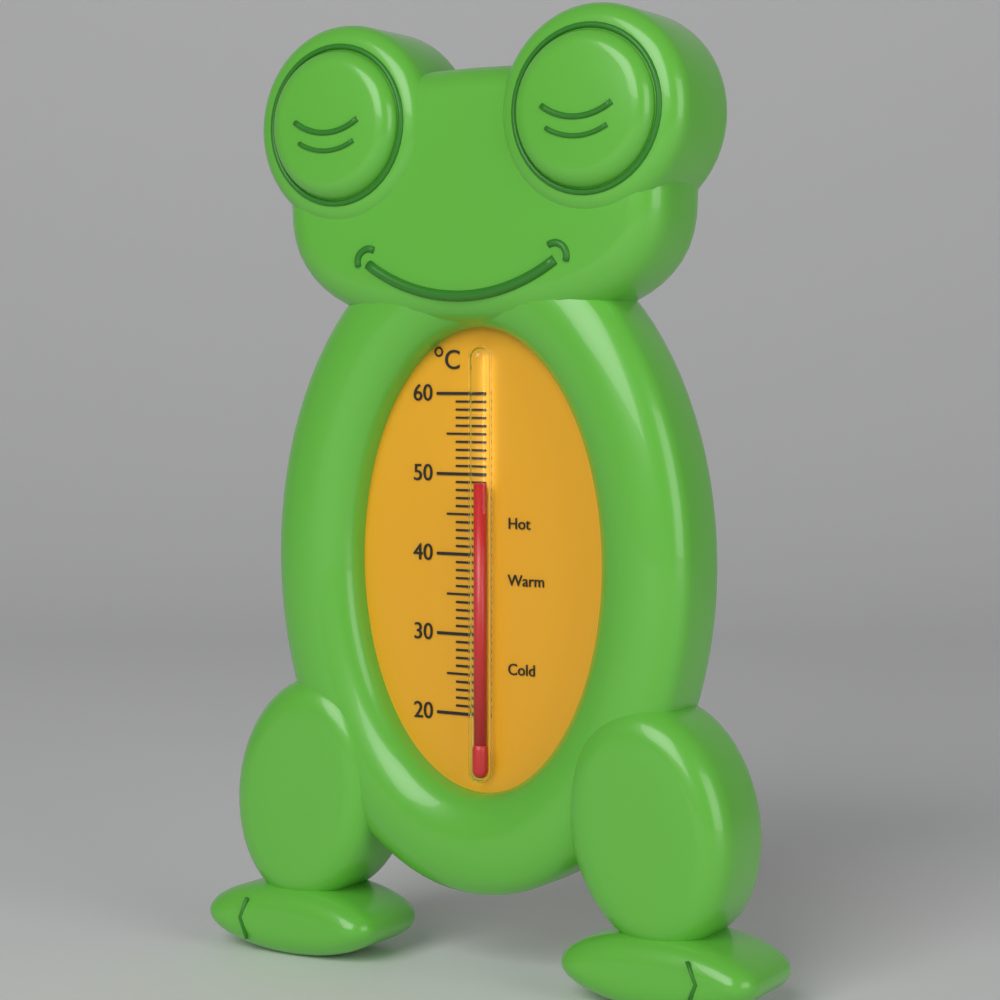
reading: 49 °C
